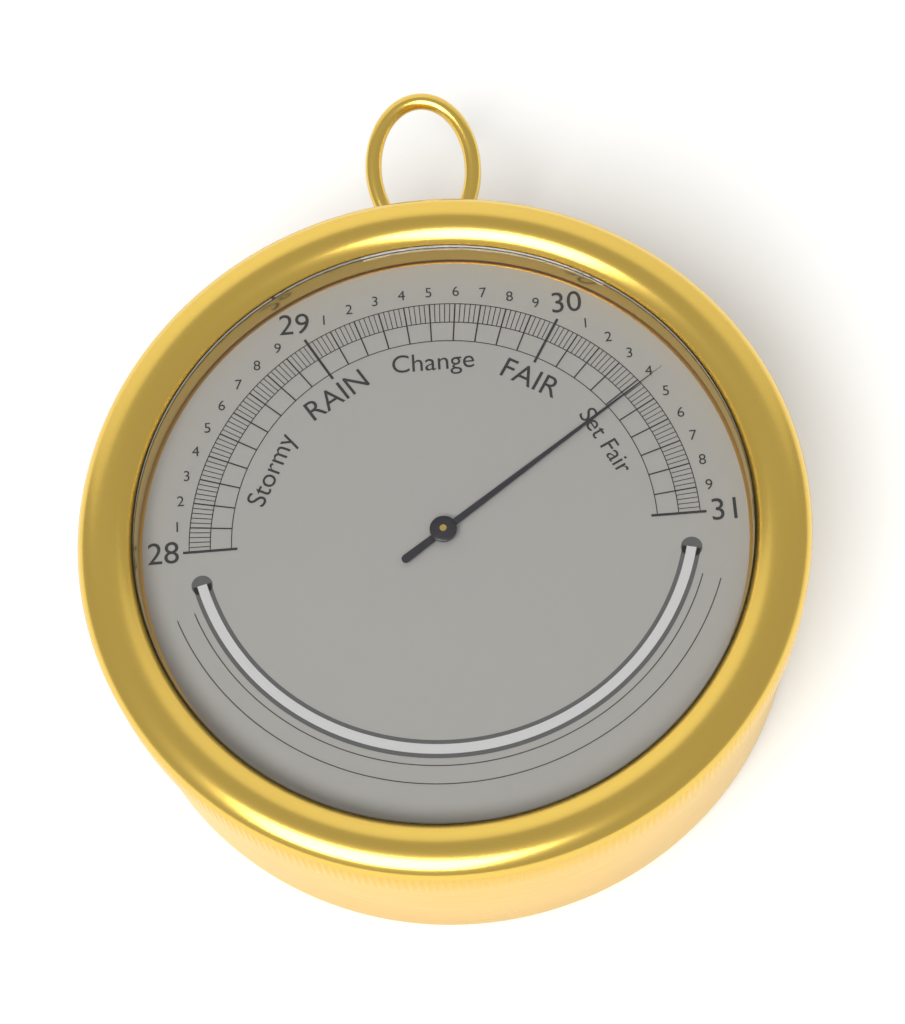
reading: 30.42 inHg
